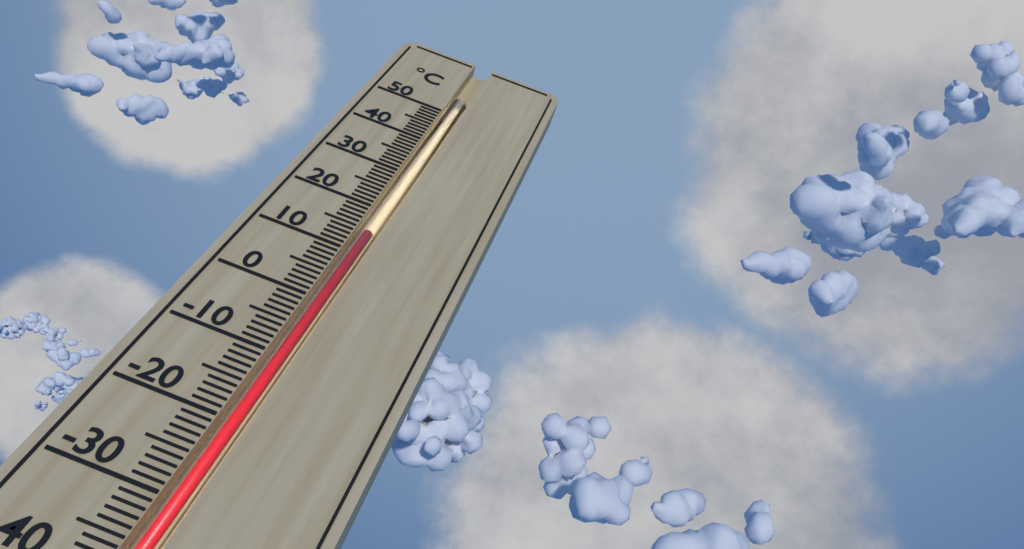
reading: 15 °C
